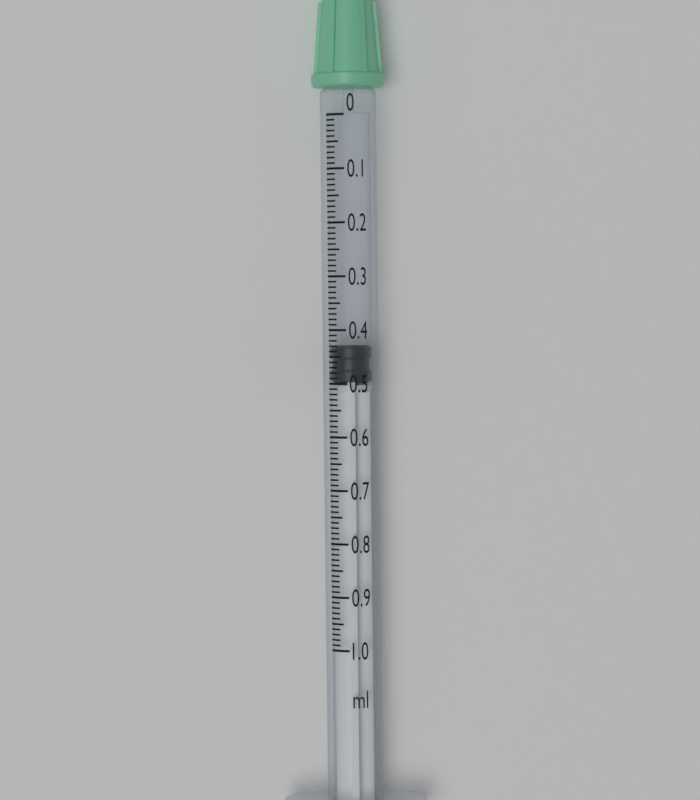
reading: 0.43 ml
